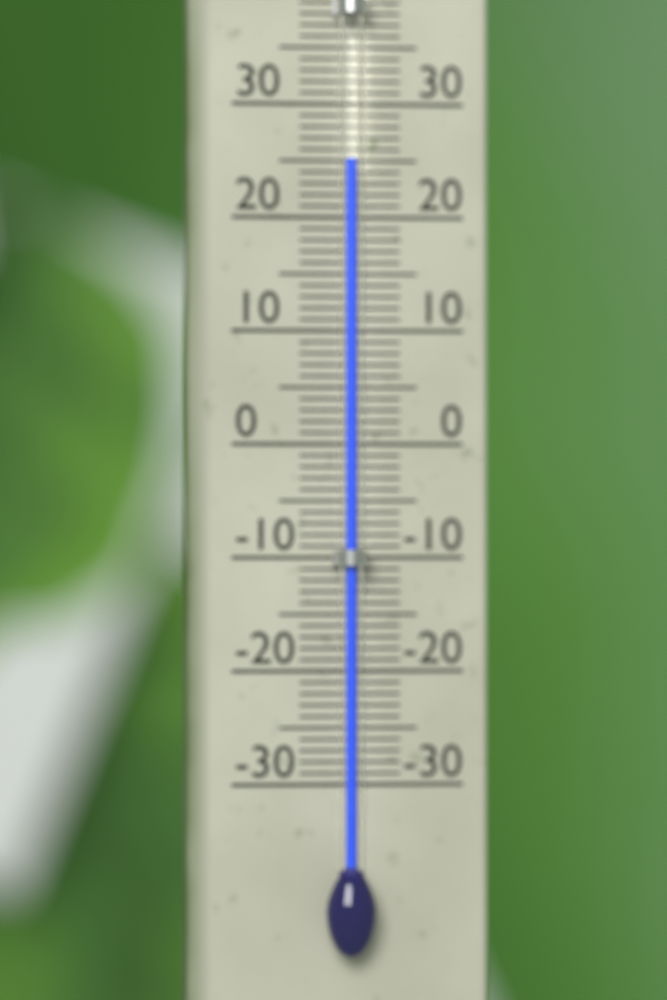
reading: 25 °C
